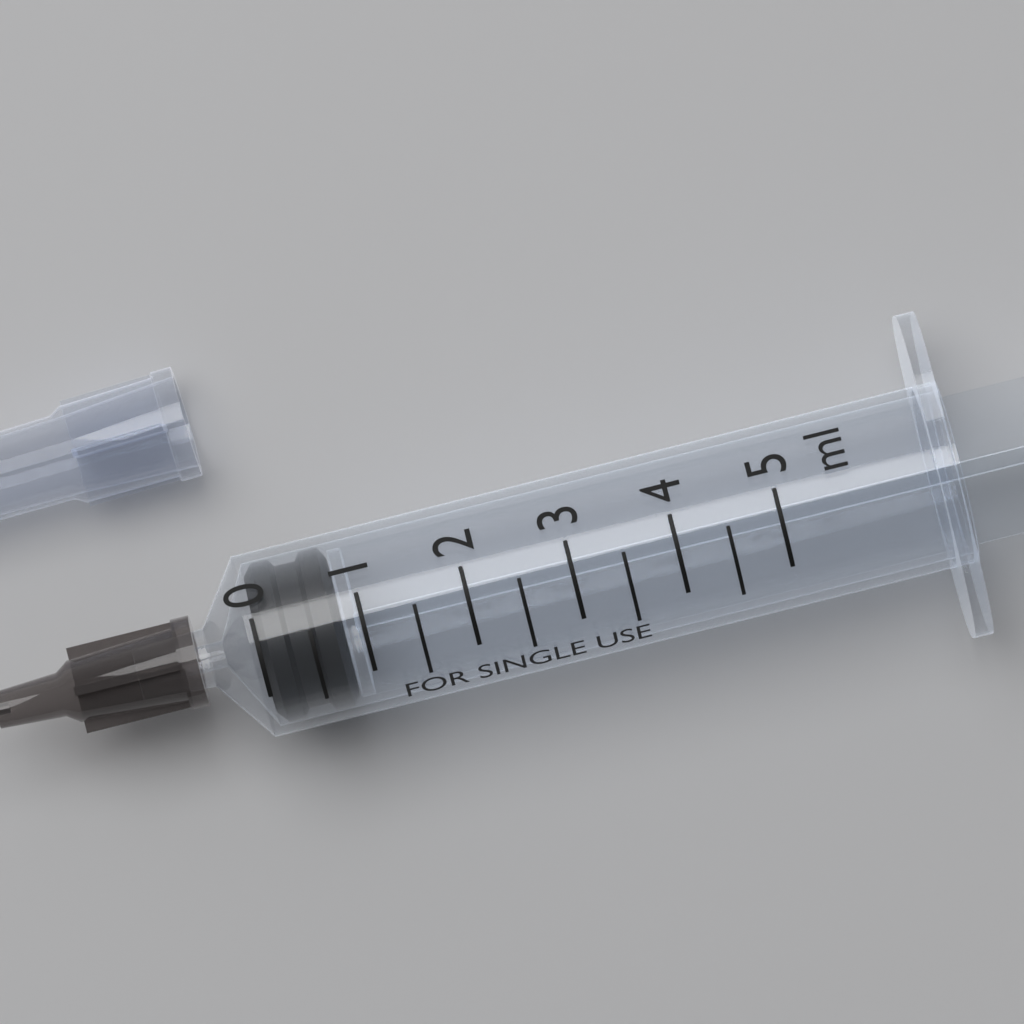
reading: 0.0 ml
